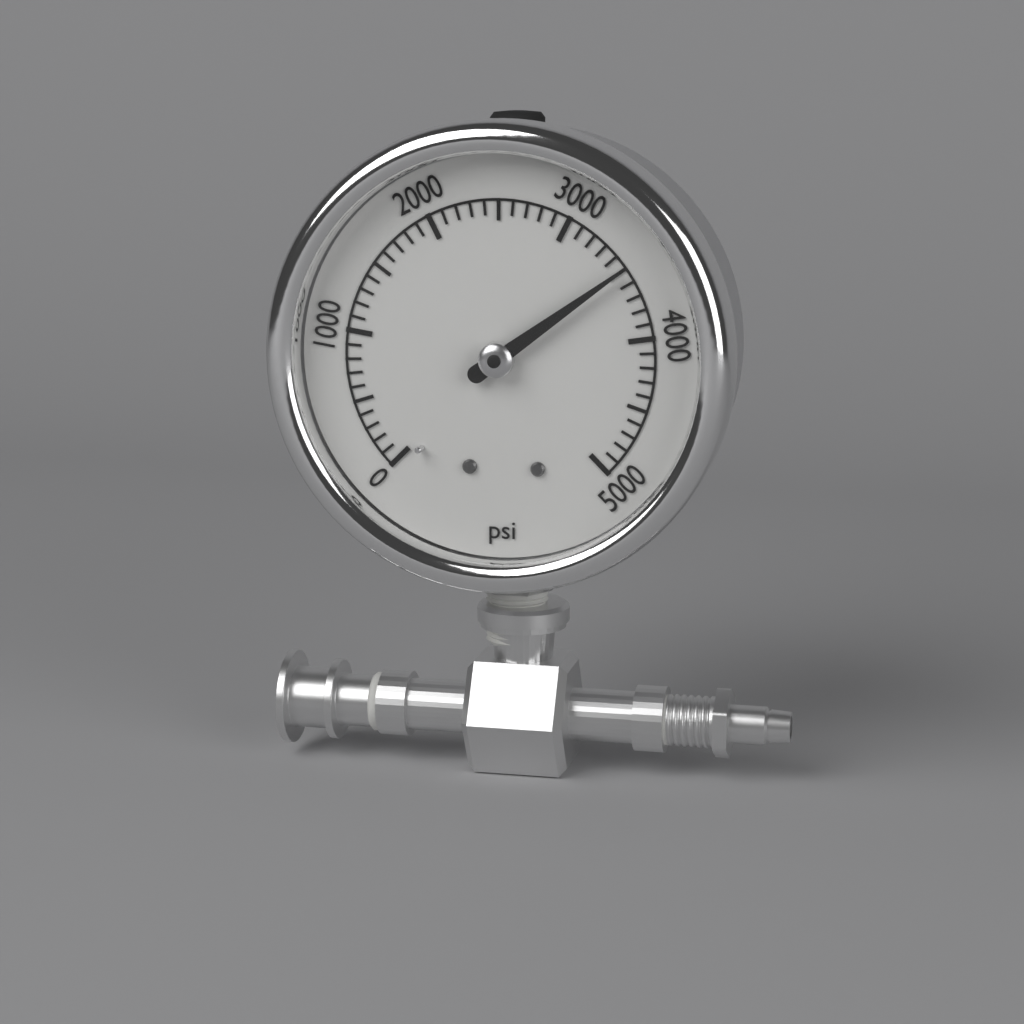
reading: 3500 psi
